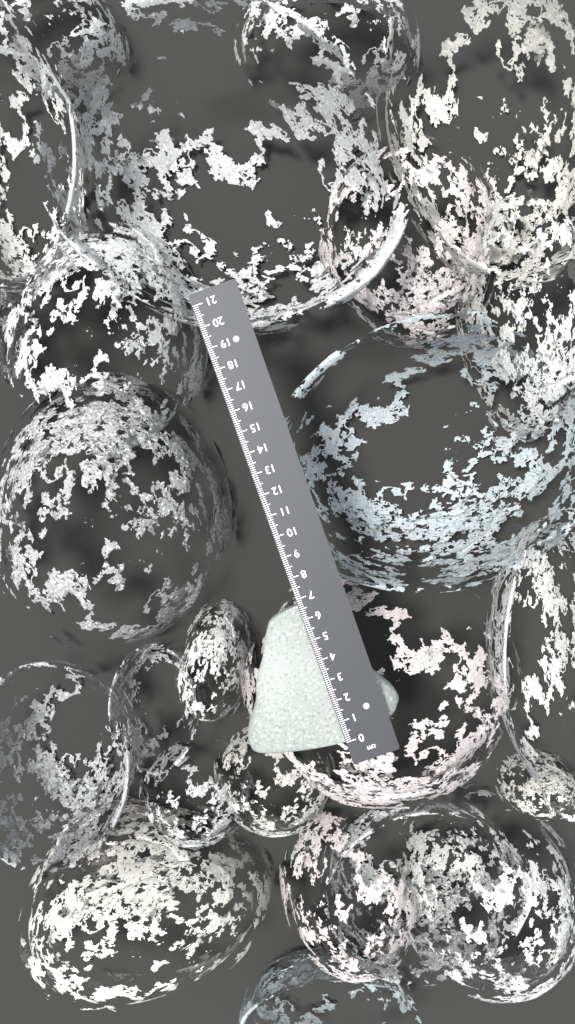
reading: 6.7 cm
